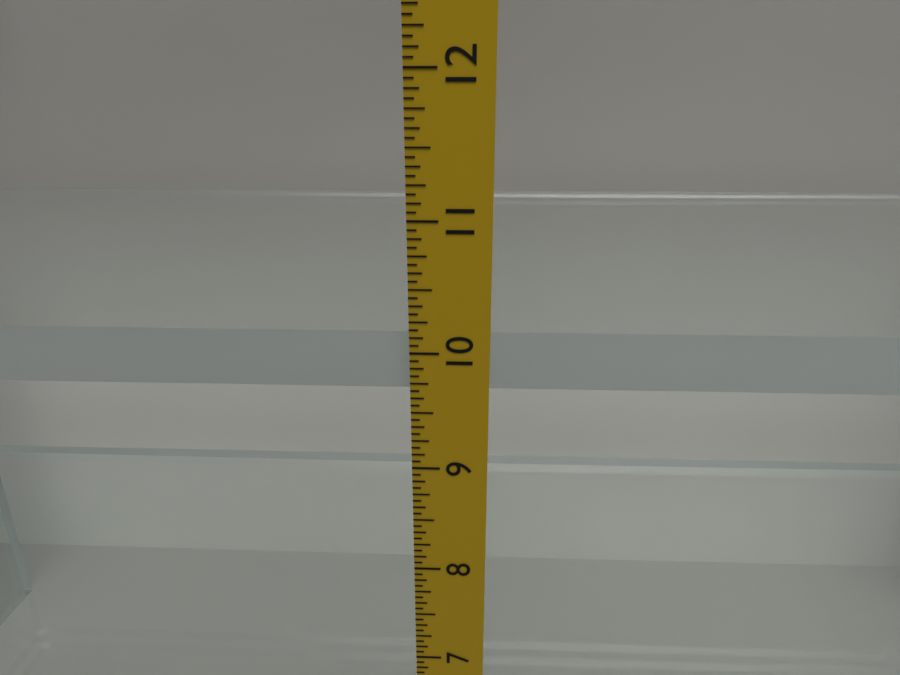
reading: 10.1250 in
